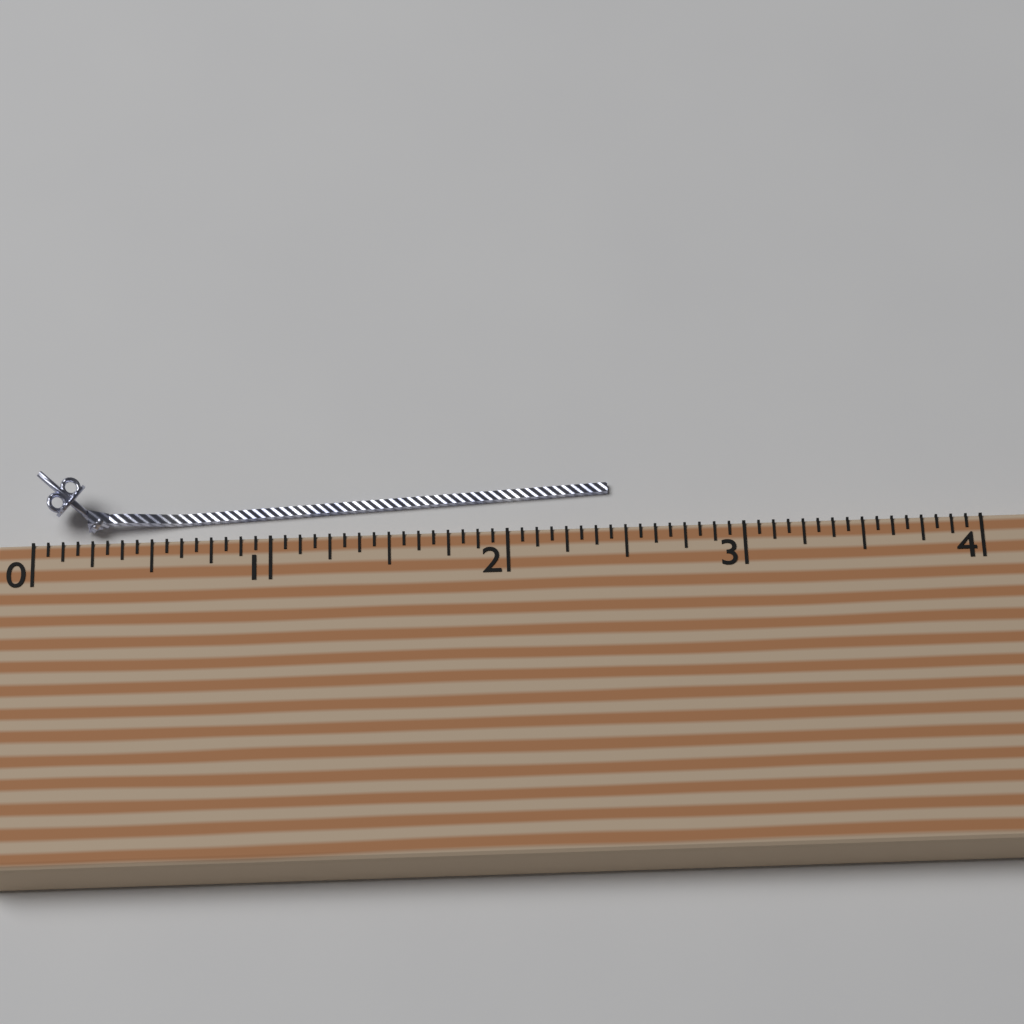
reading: 2.4375 (no unit)
